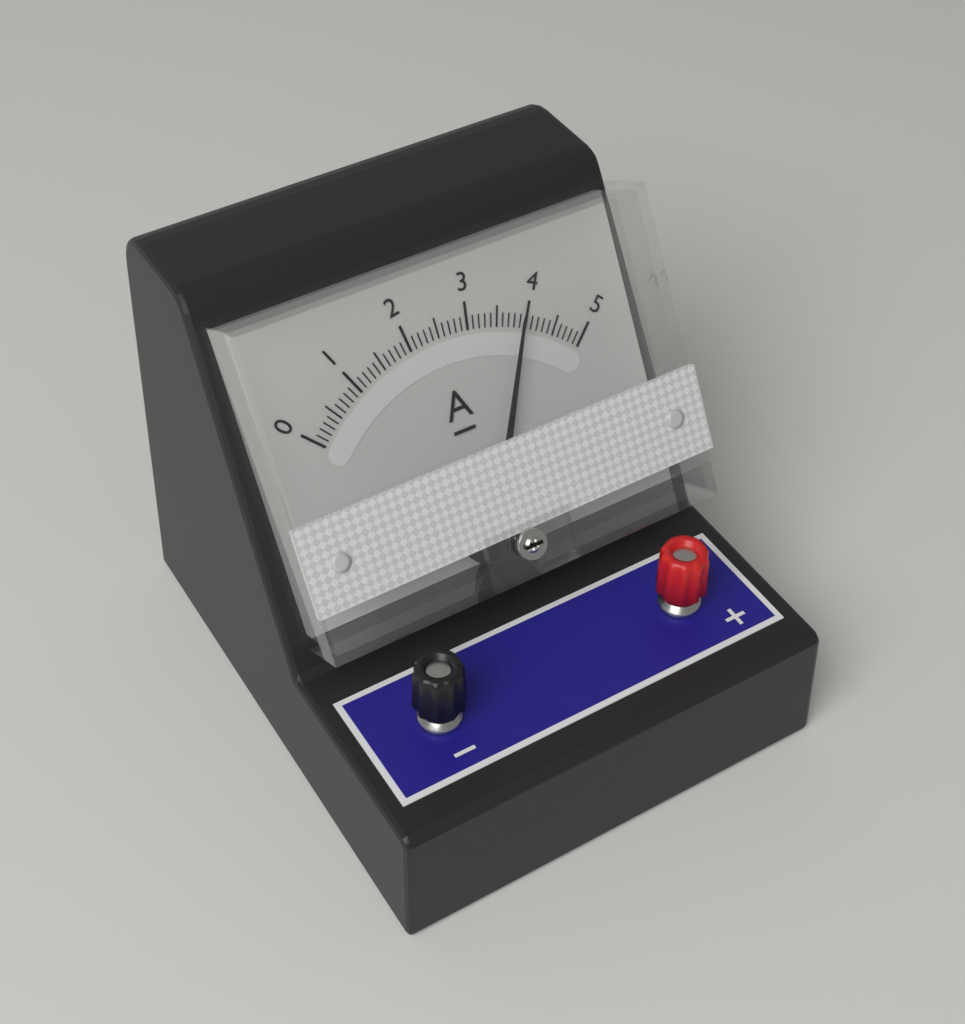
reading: 3.9 A
